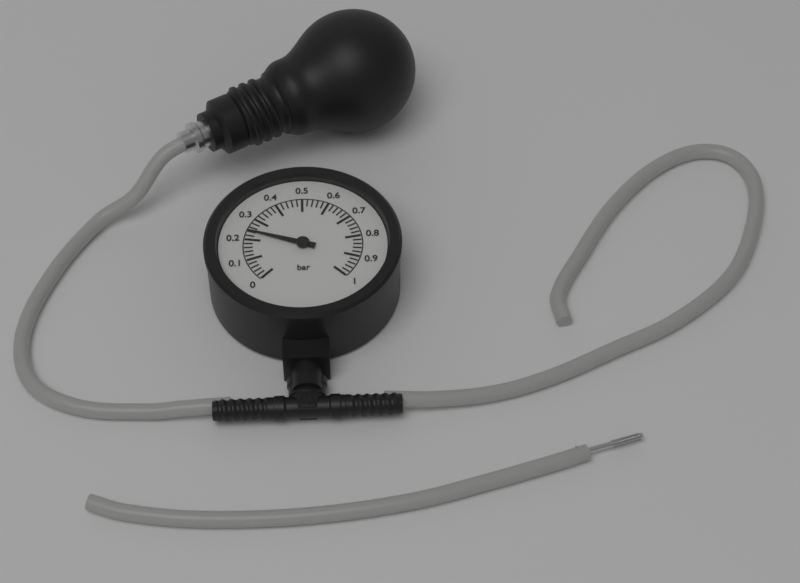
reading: 0.24 bar
